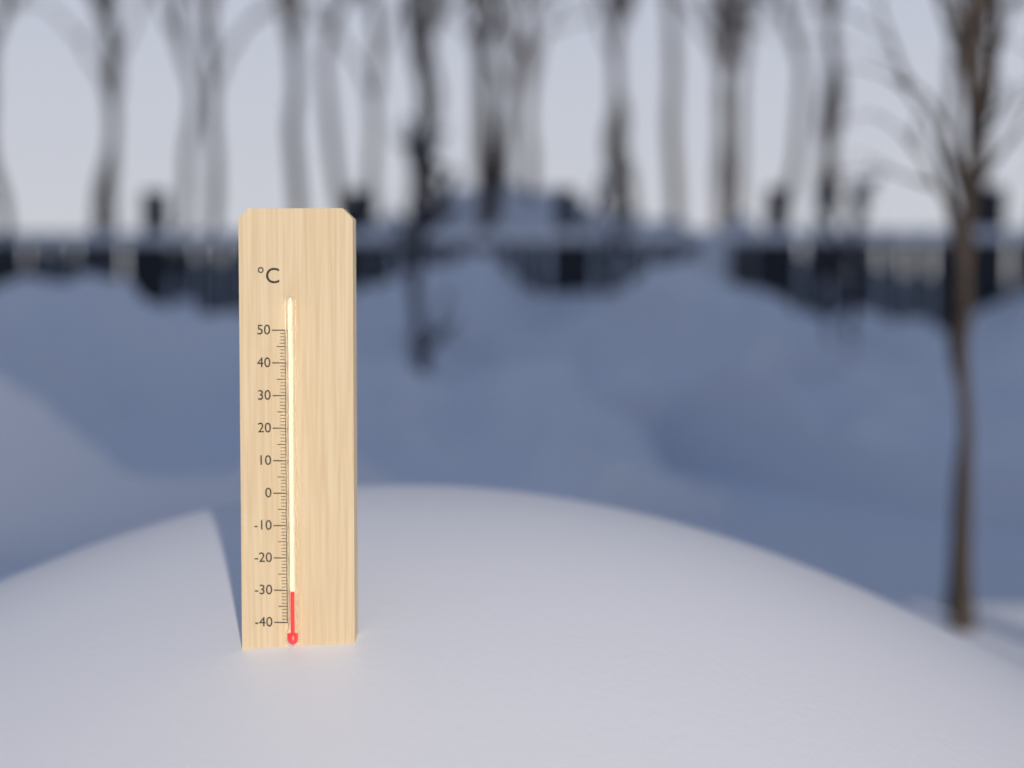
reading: -30 °C
